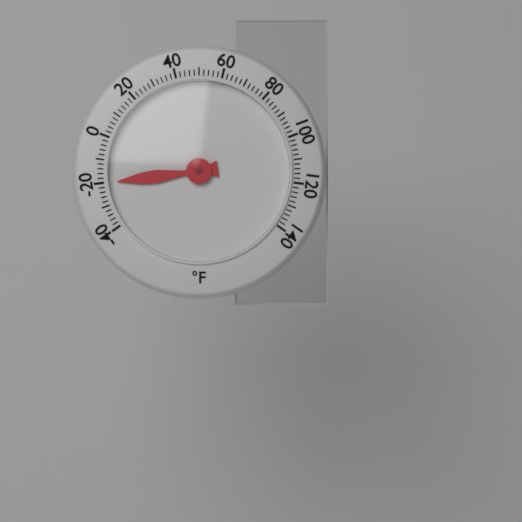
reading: -20 °F
